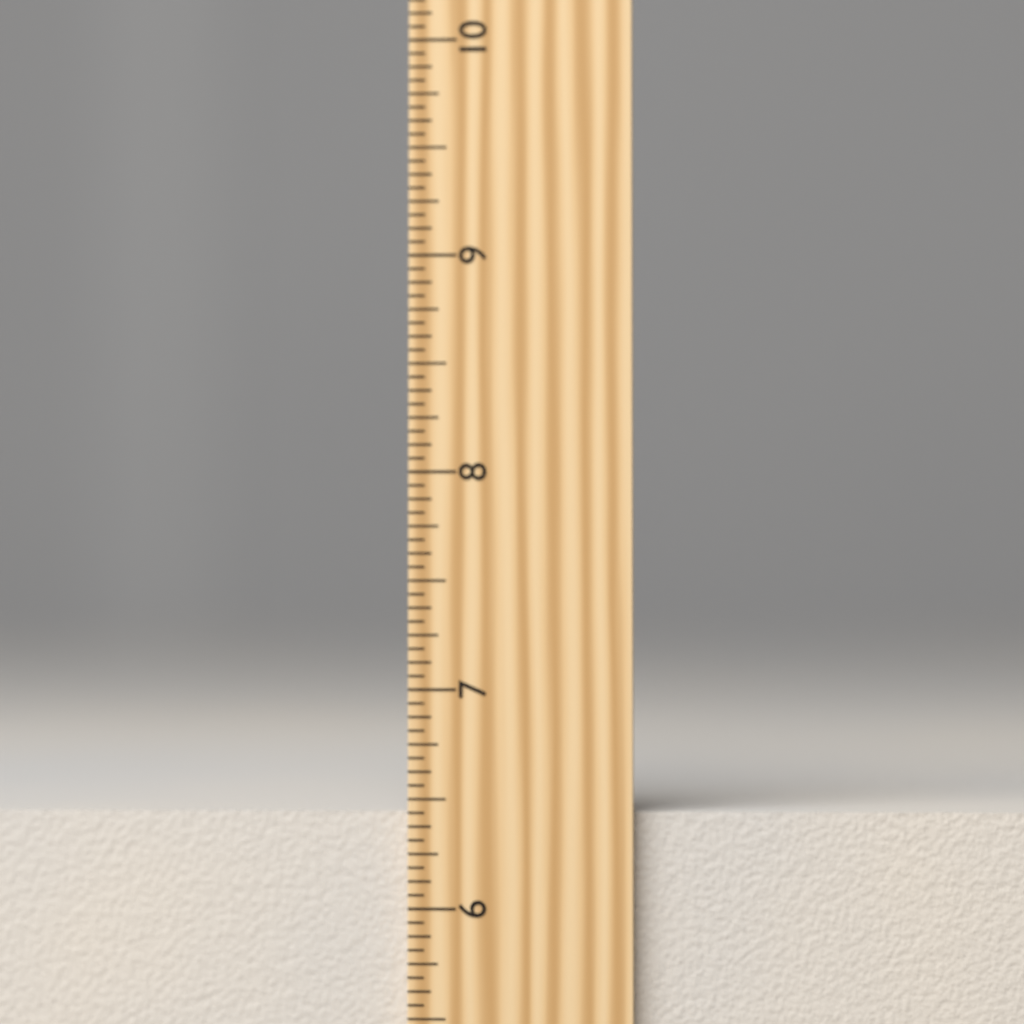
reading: 6.4375 inch
